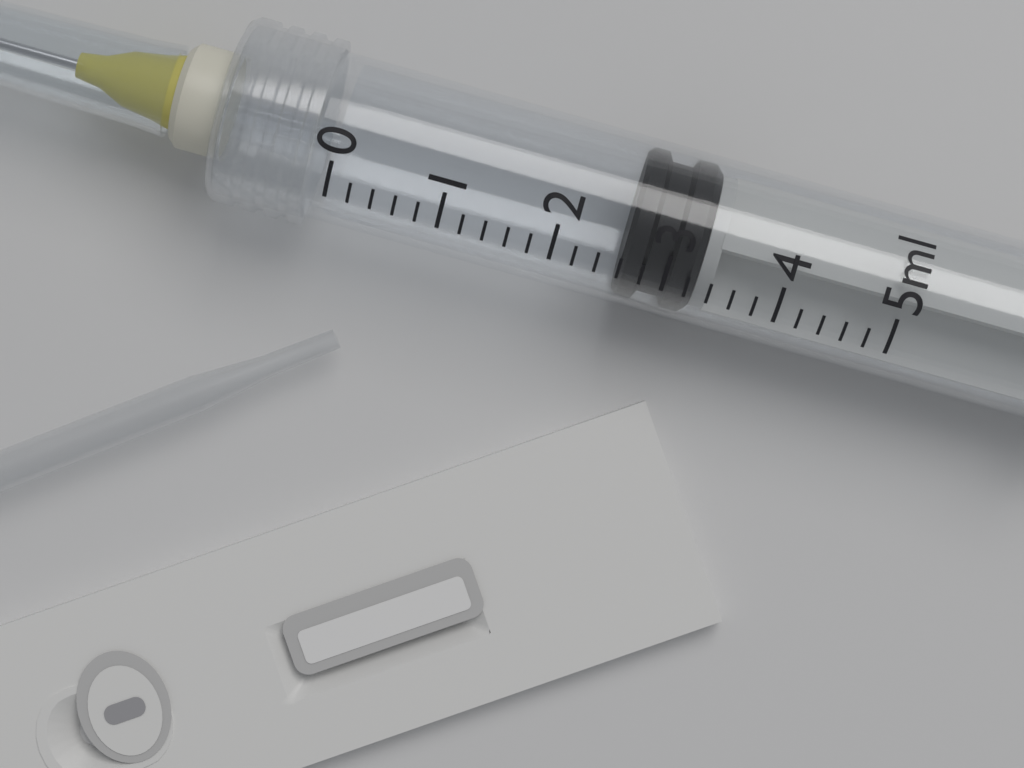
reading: 2.6 ml
